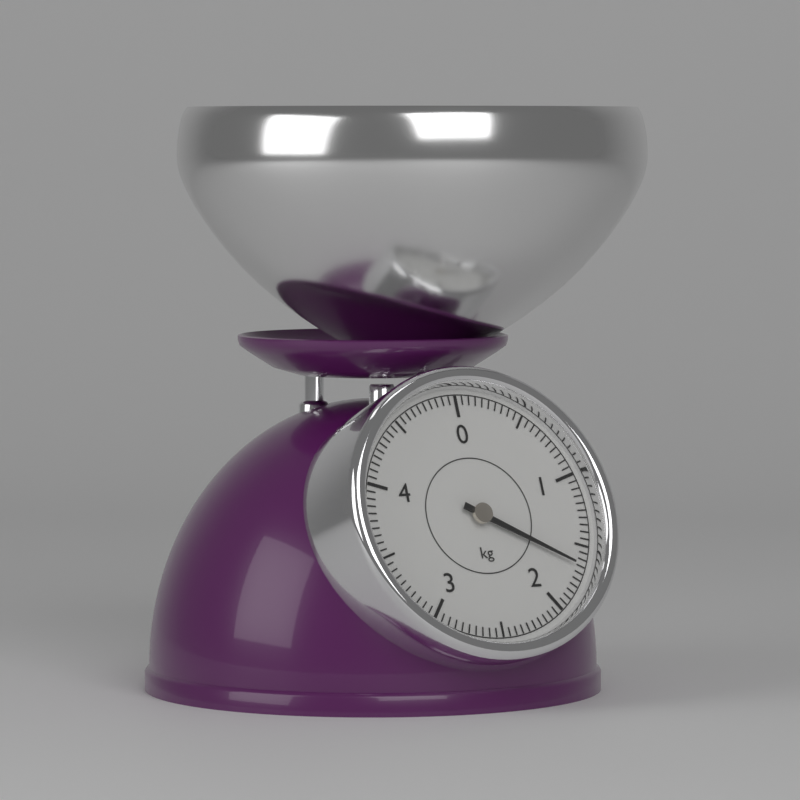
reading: 1.65 kg
